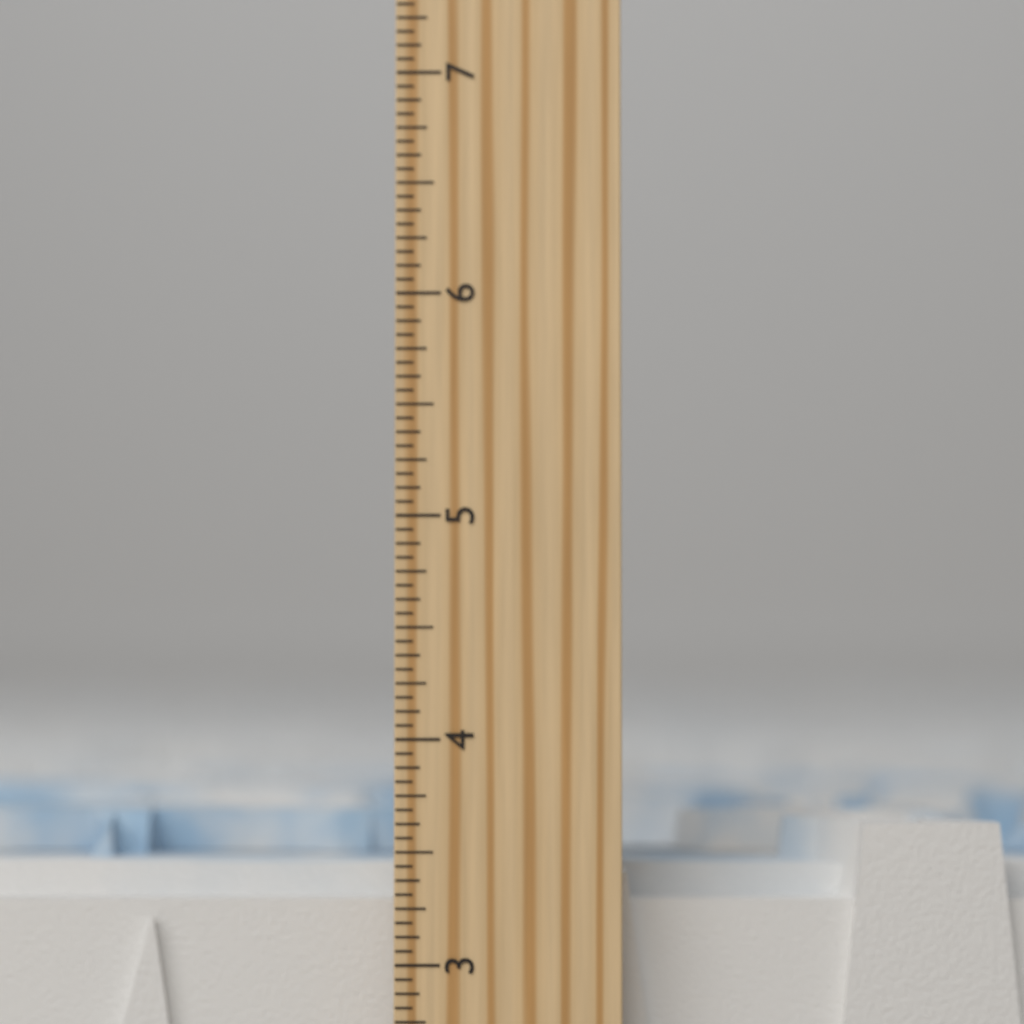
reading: 3.6250 inch
